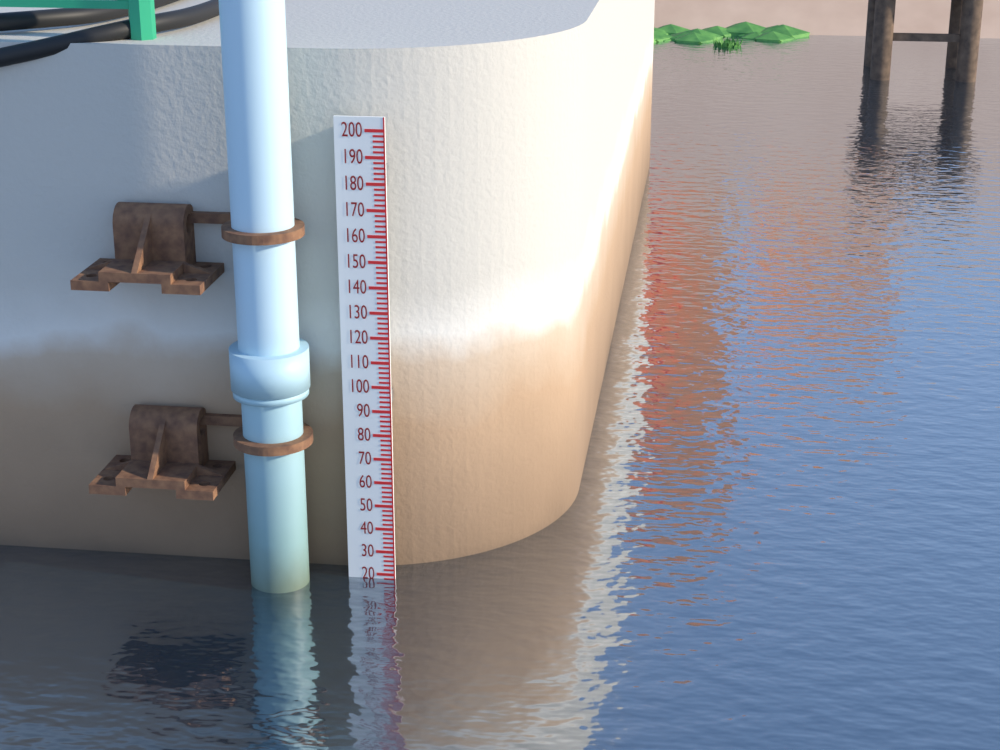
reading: 18 (no unit)
